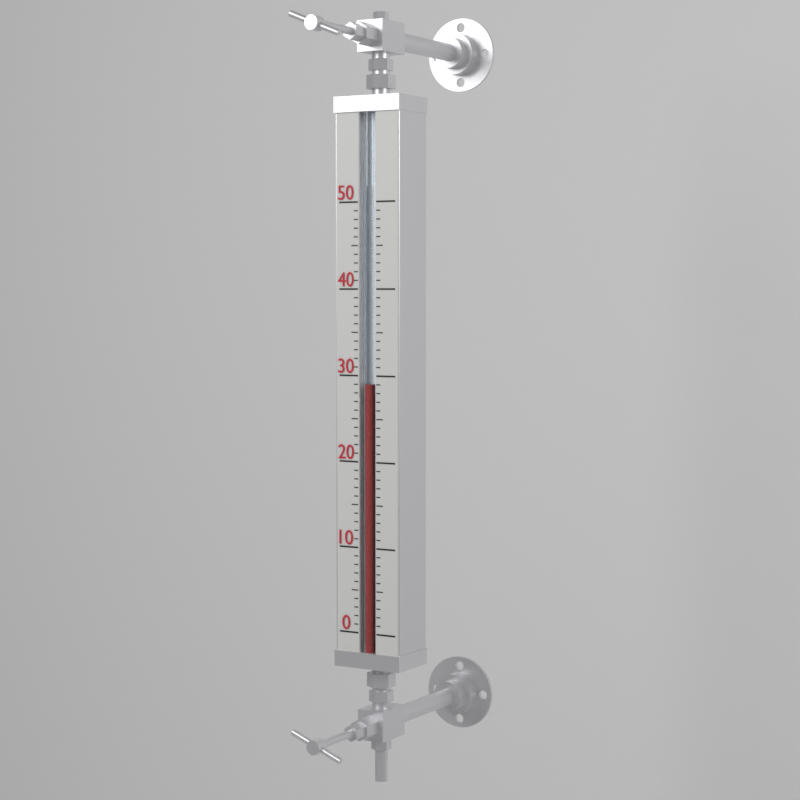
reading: 29 (no unit)
